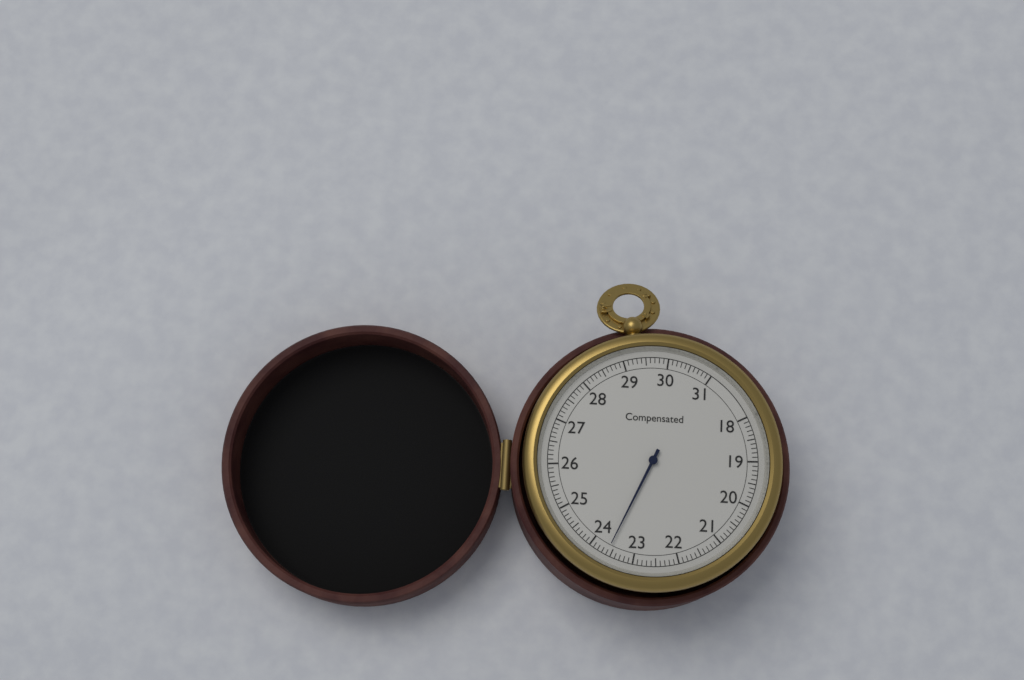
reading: 23.6 (no unit)
